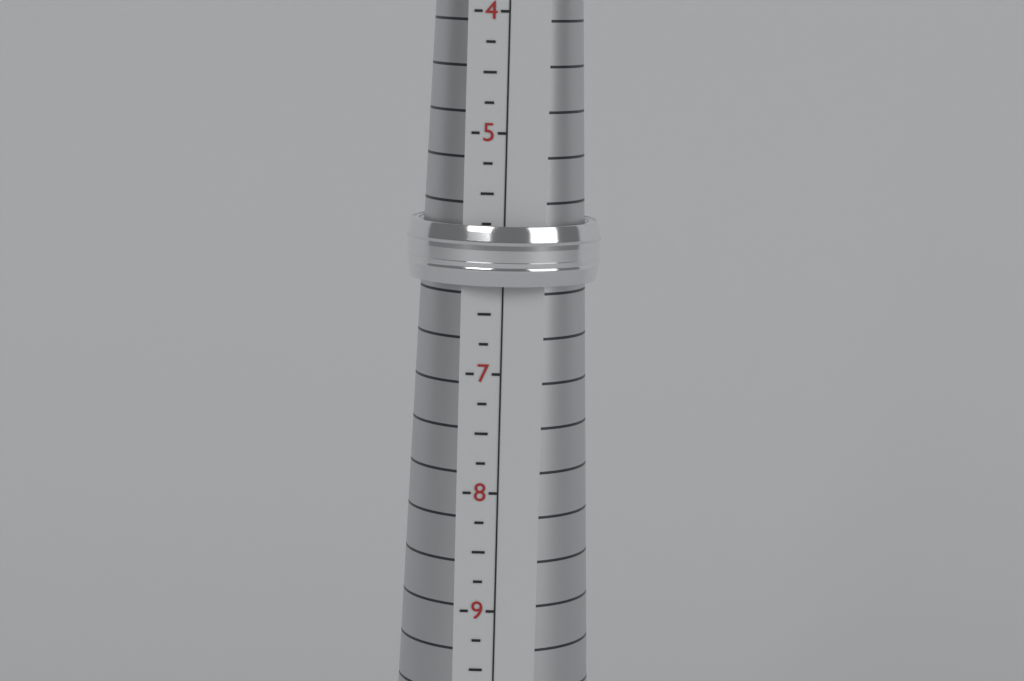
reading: 6.25 (no unit)
